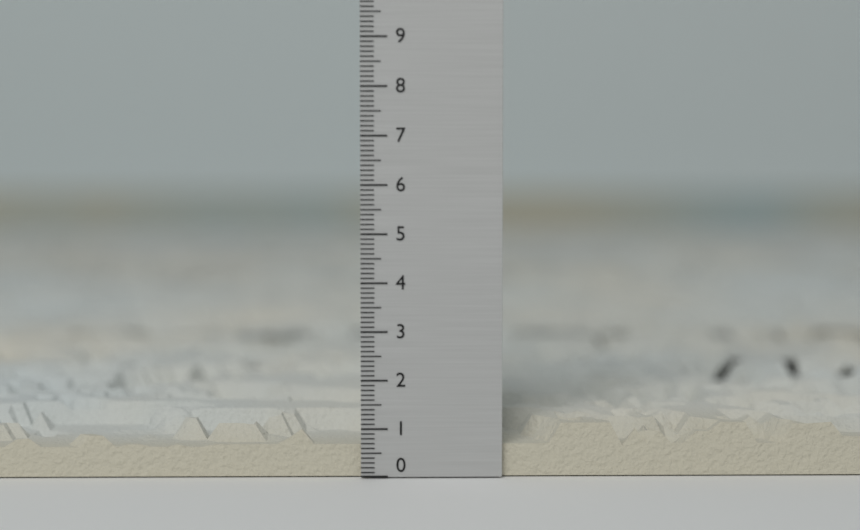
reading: 1.1 (no unit)
